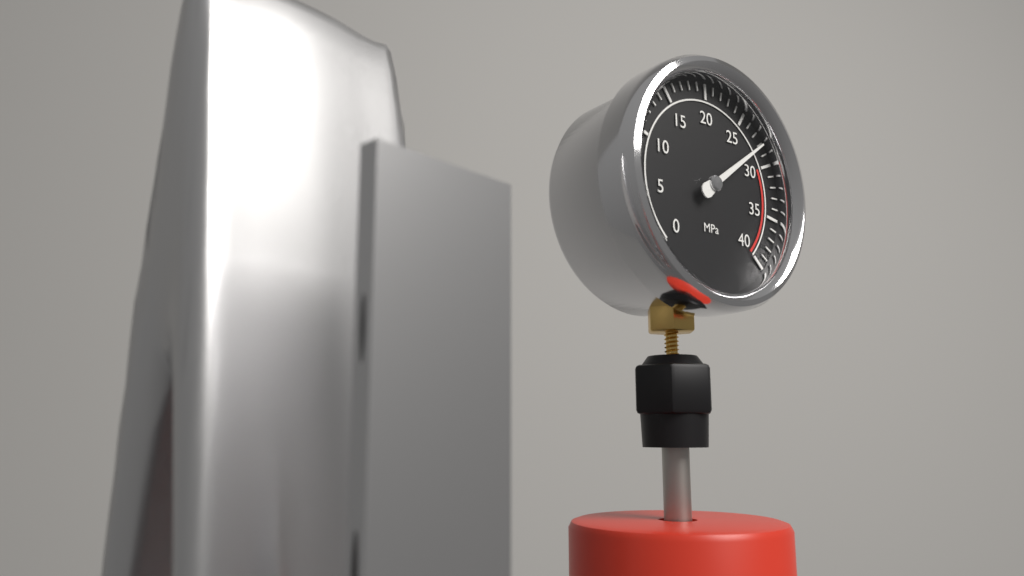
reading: 28 MPa
